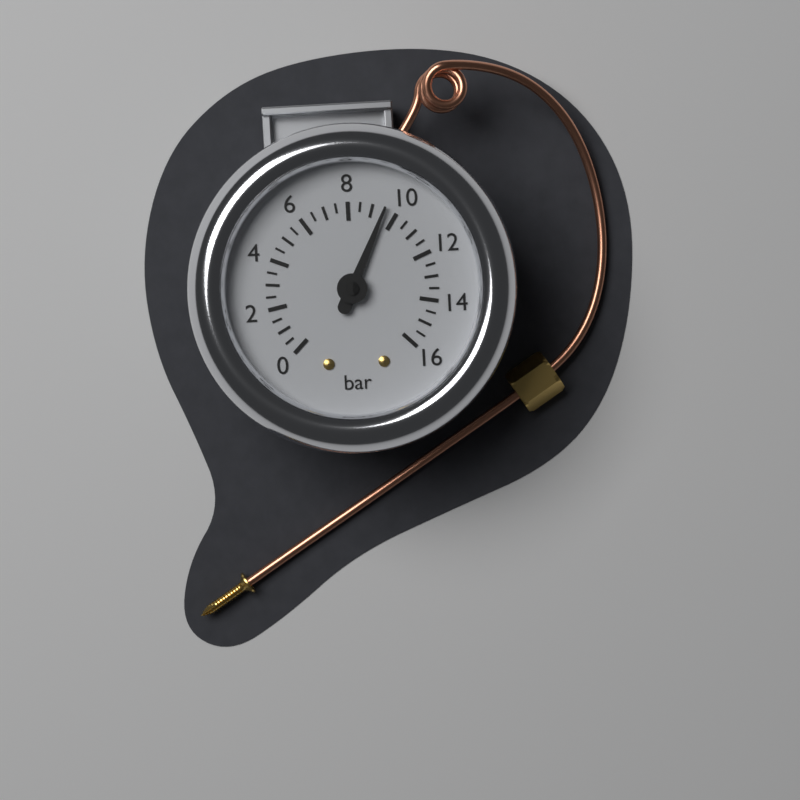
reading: 9.5 bar
